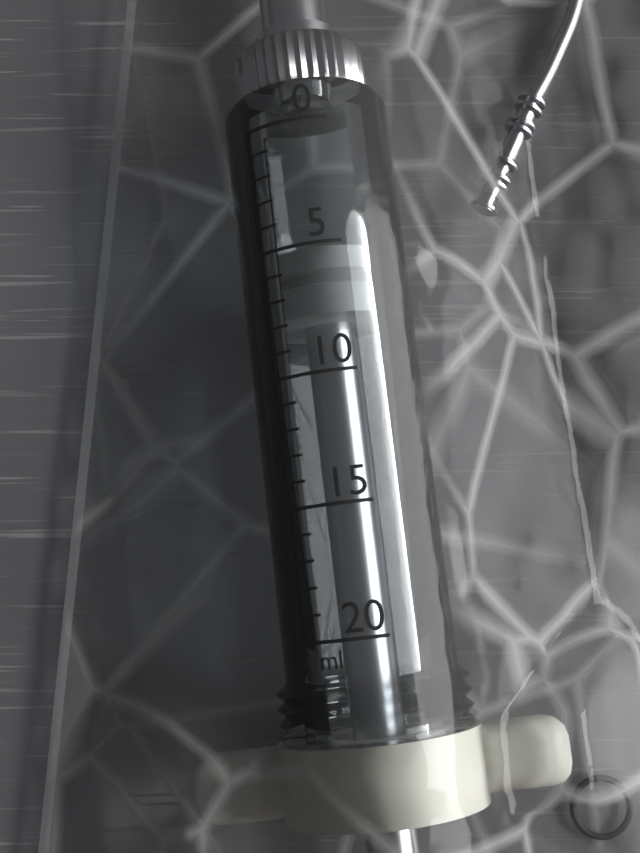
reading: 5 ml
